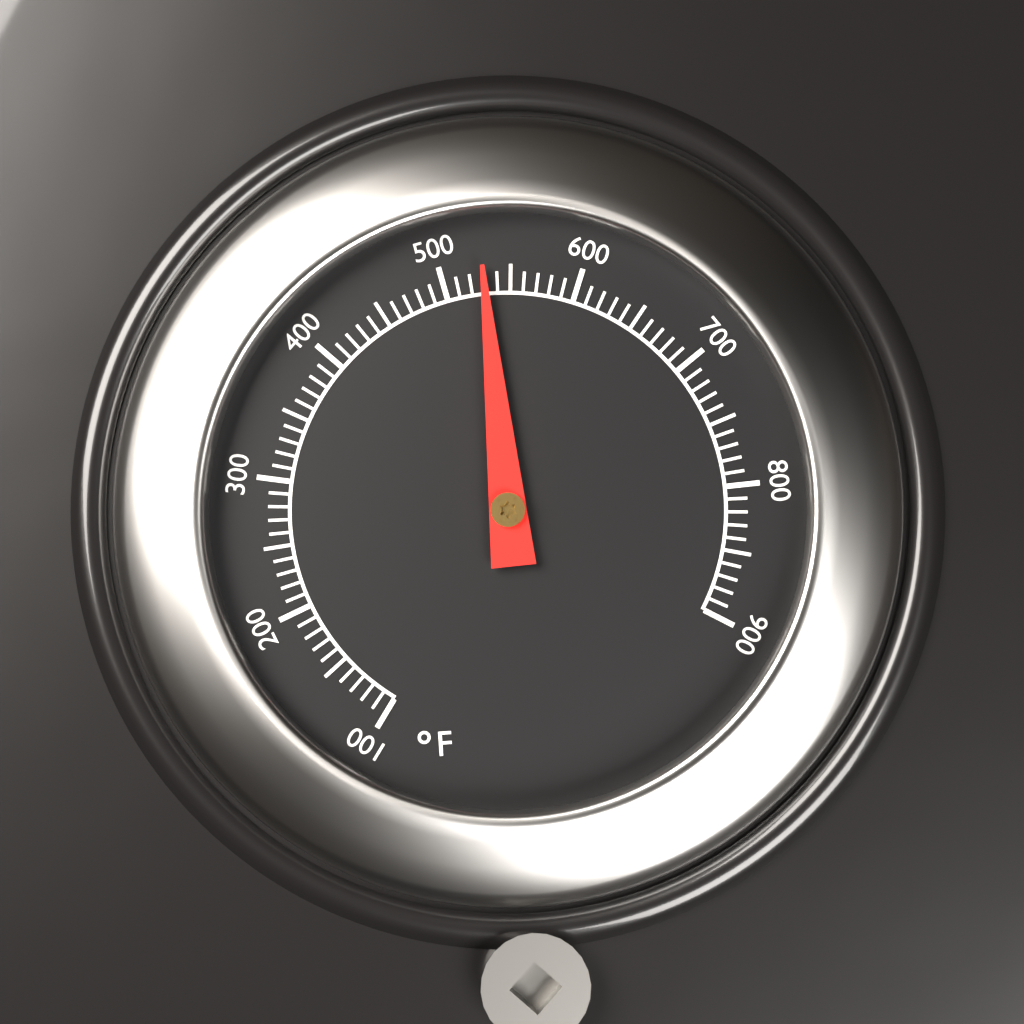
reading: 530 °F
